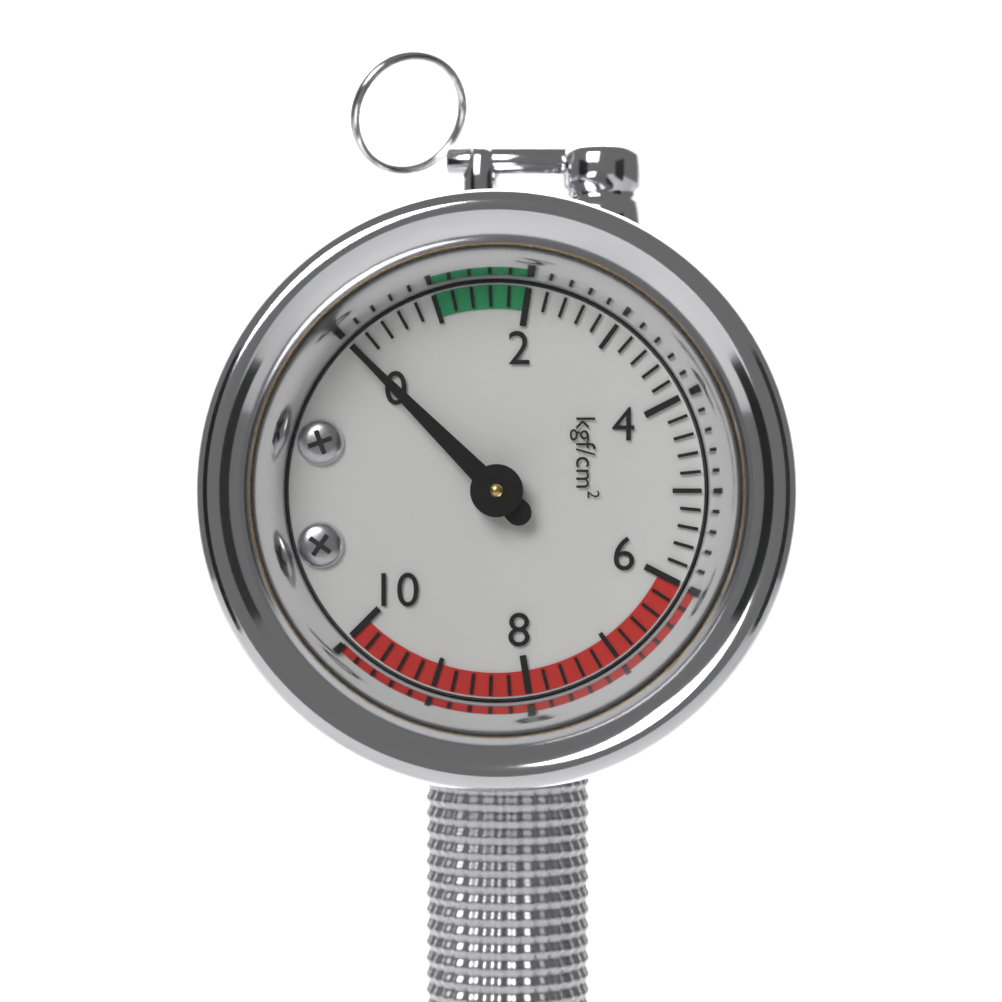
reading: 0.0 kgf/cm²
